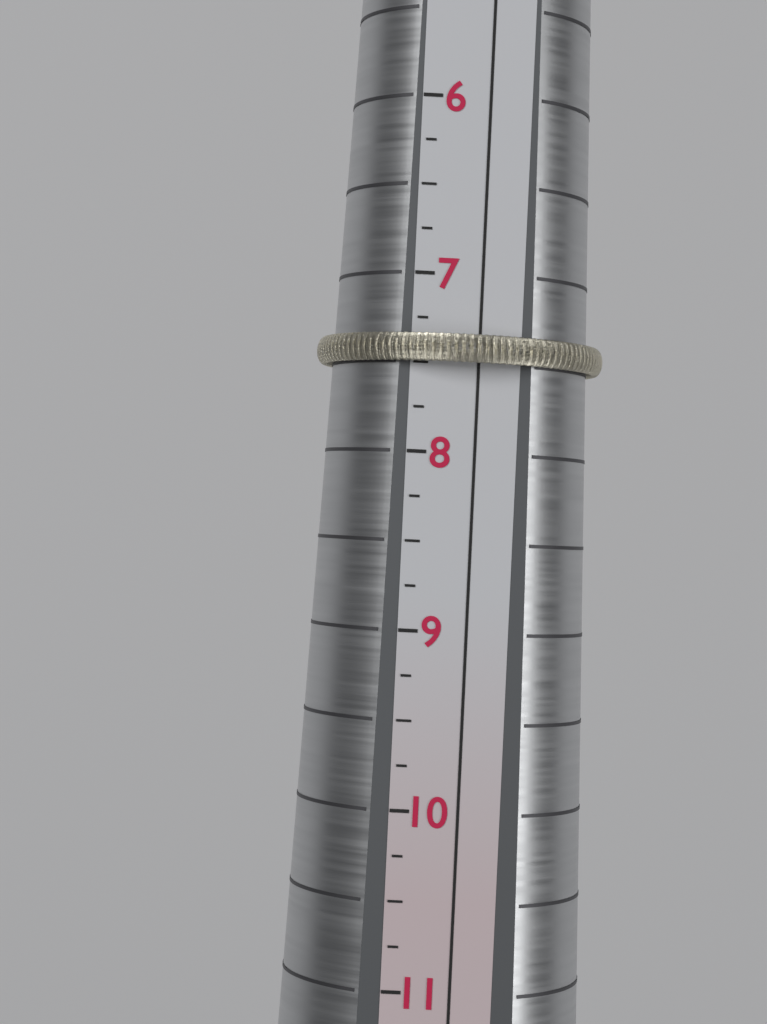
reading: 7.50 (no unit)
